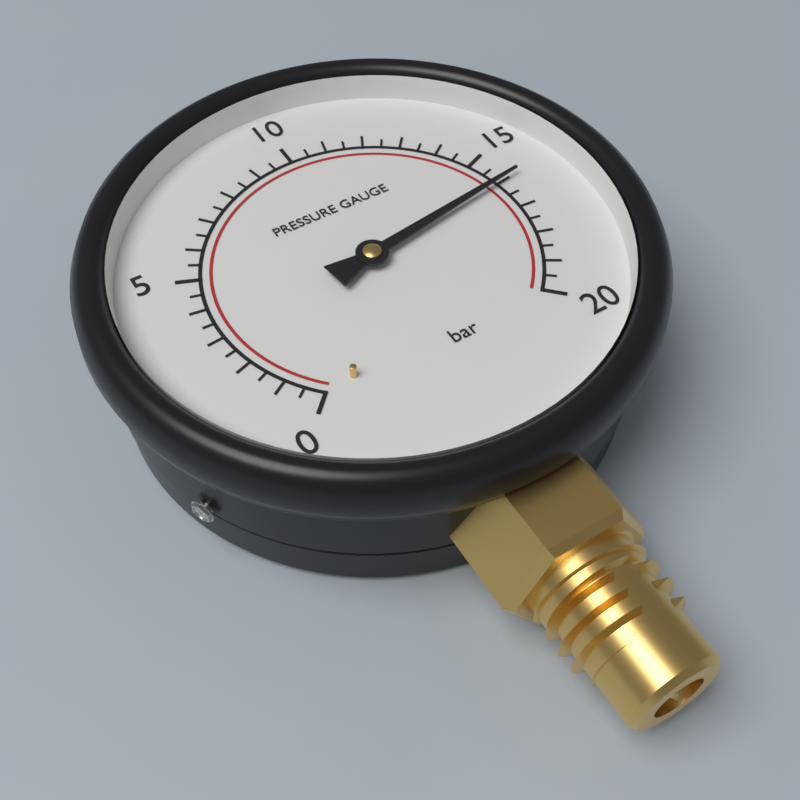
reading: 16.0 bar
